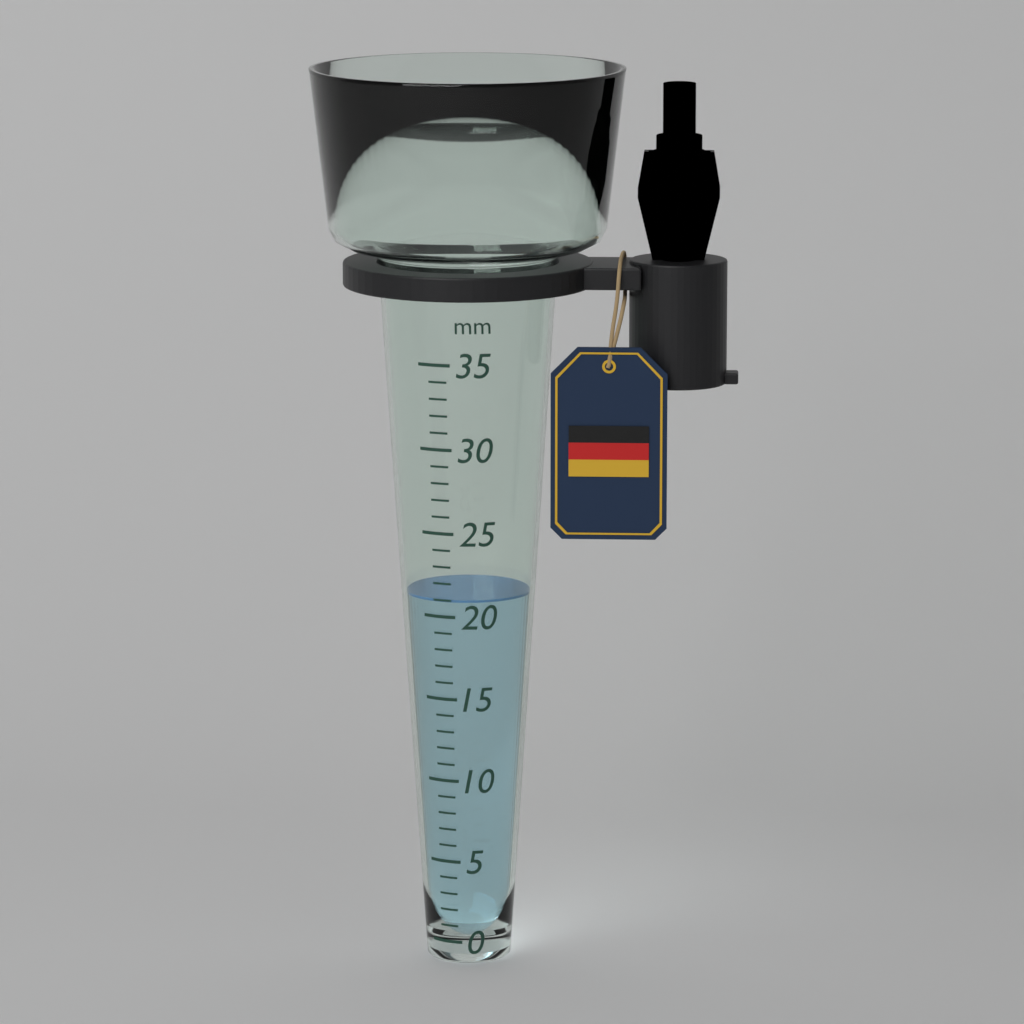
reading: 21 mm
